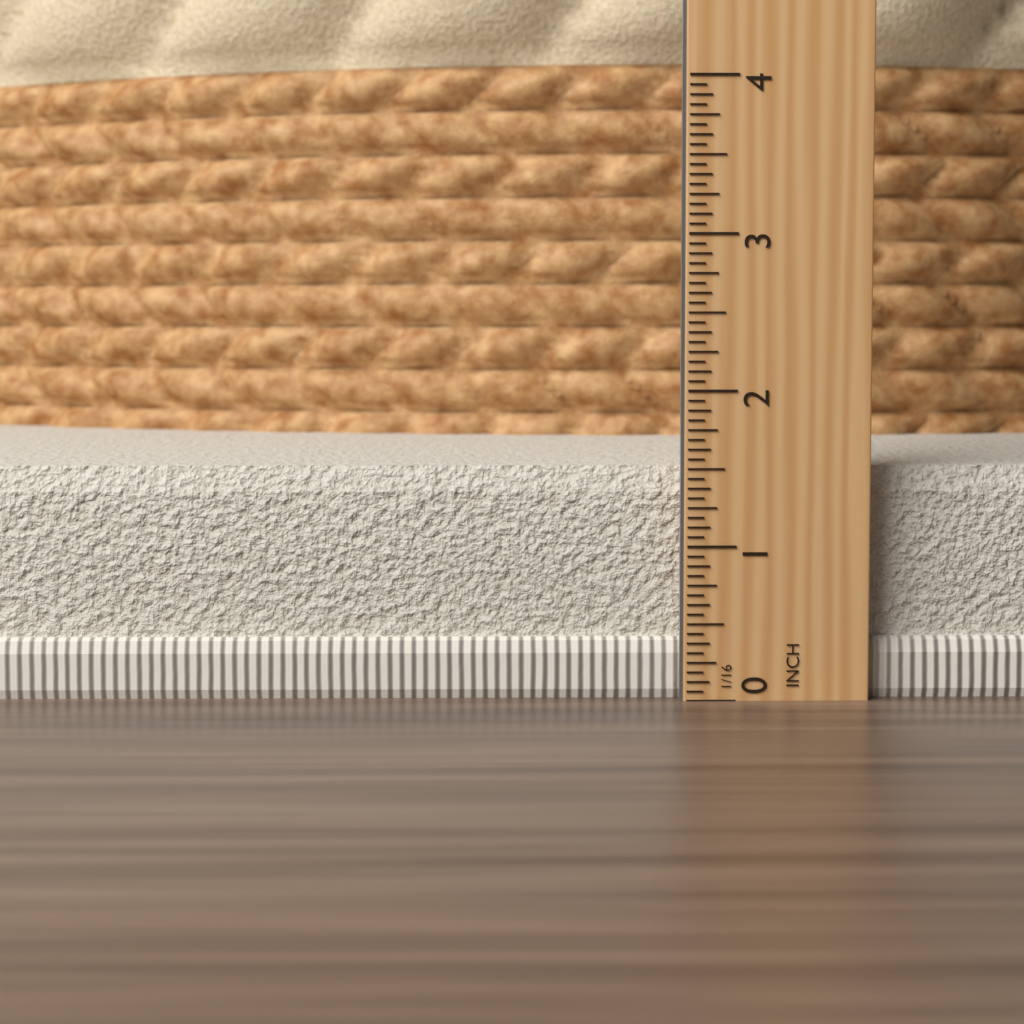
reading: 1.5000 in
